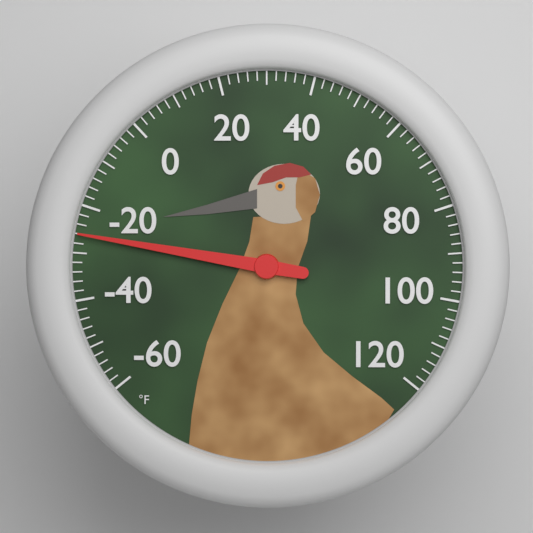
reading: -26 °F
